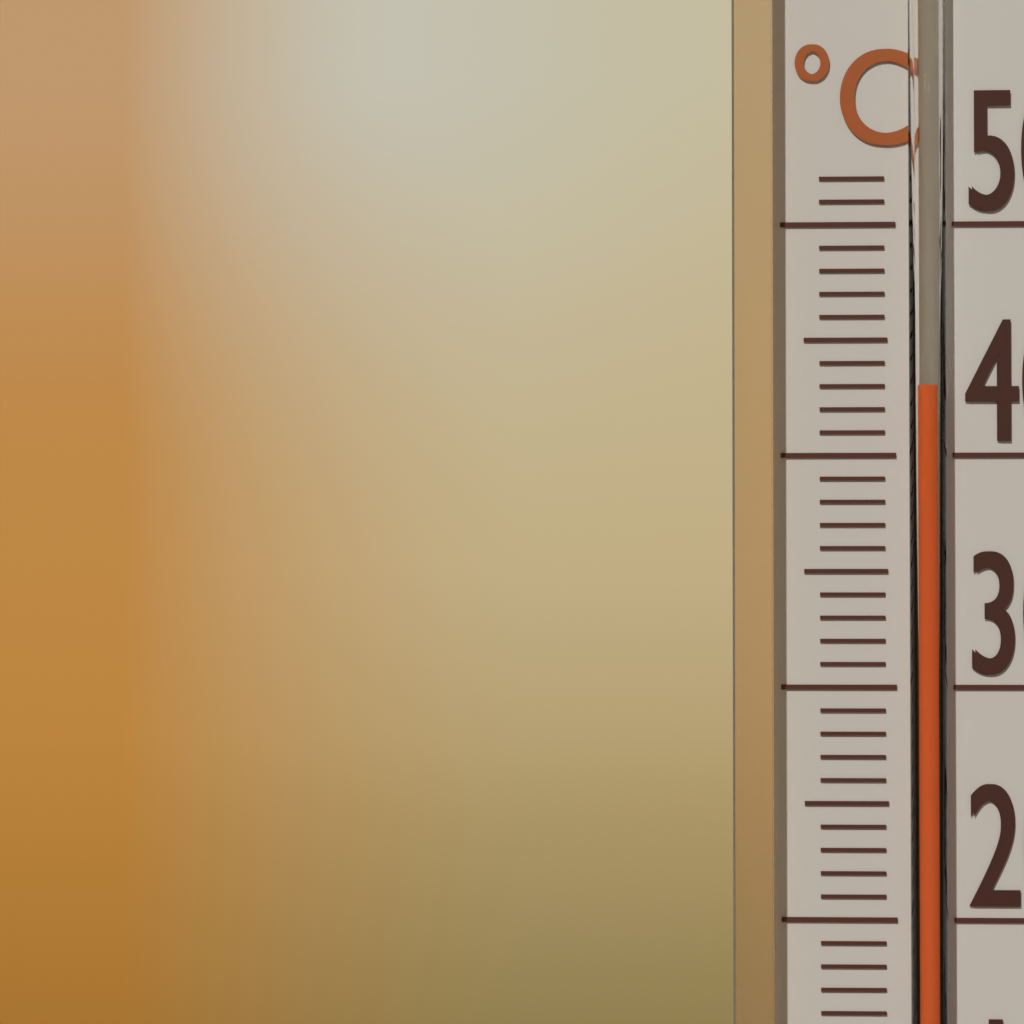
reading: 43 °C
